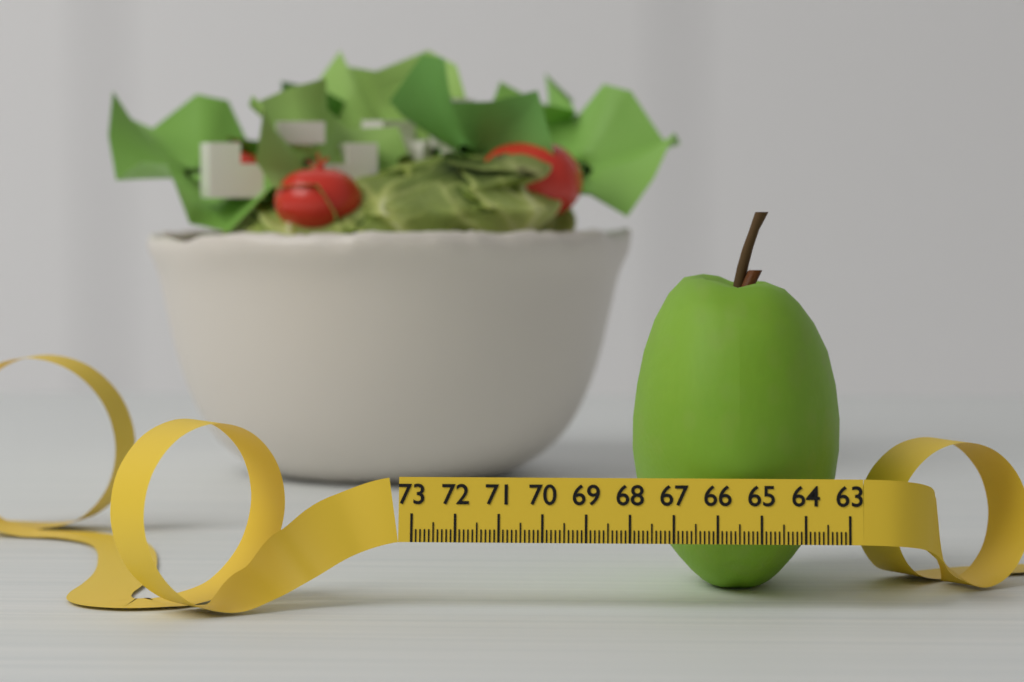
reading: 68.0 (no unit)
